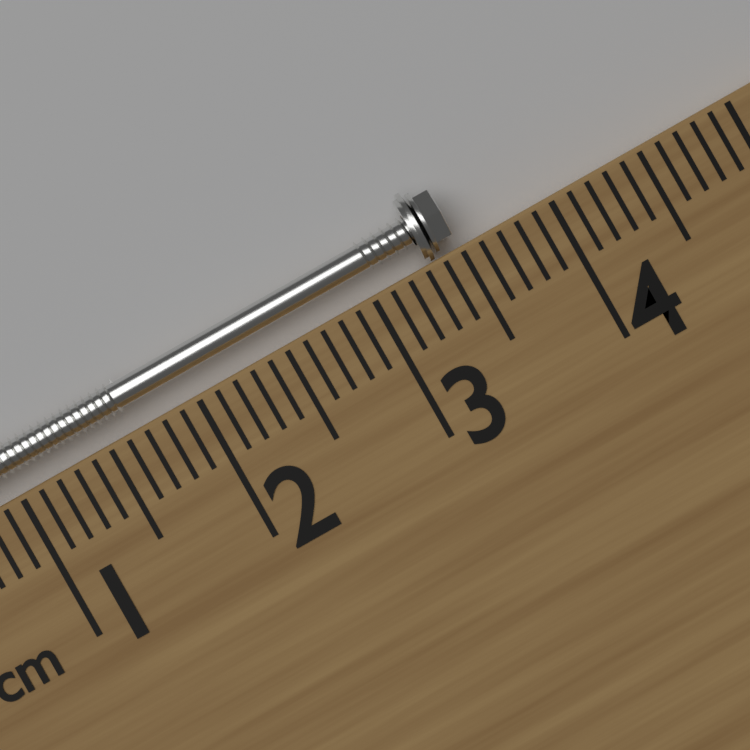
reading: 3.5 cm
